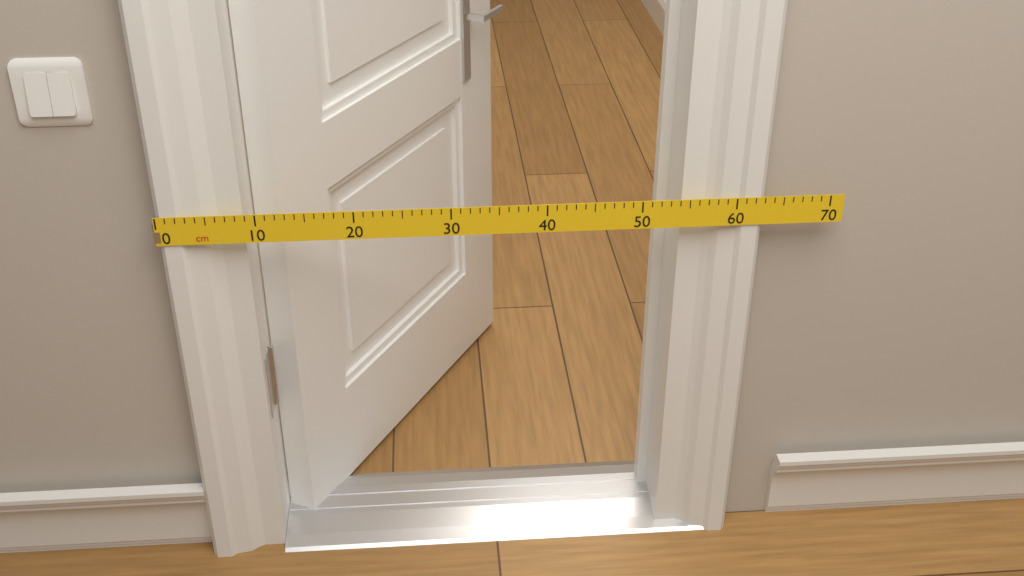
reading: 63 cm
